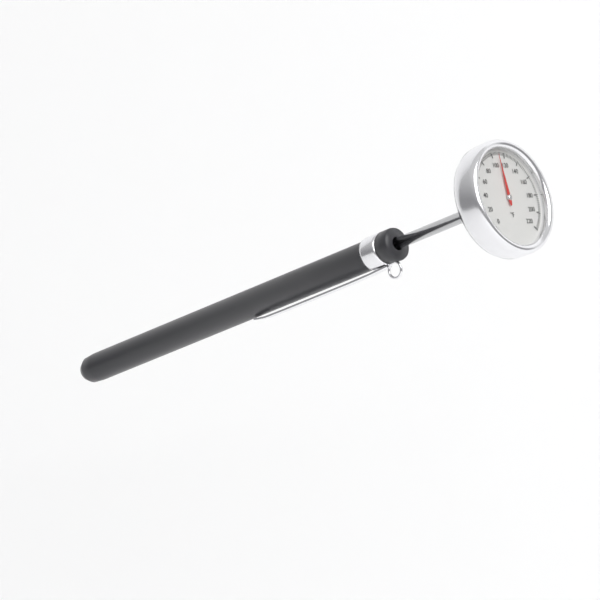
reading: 110 °F
